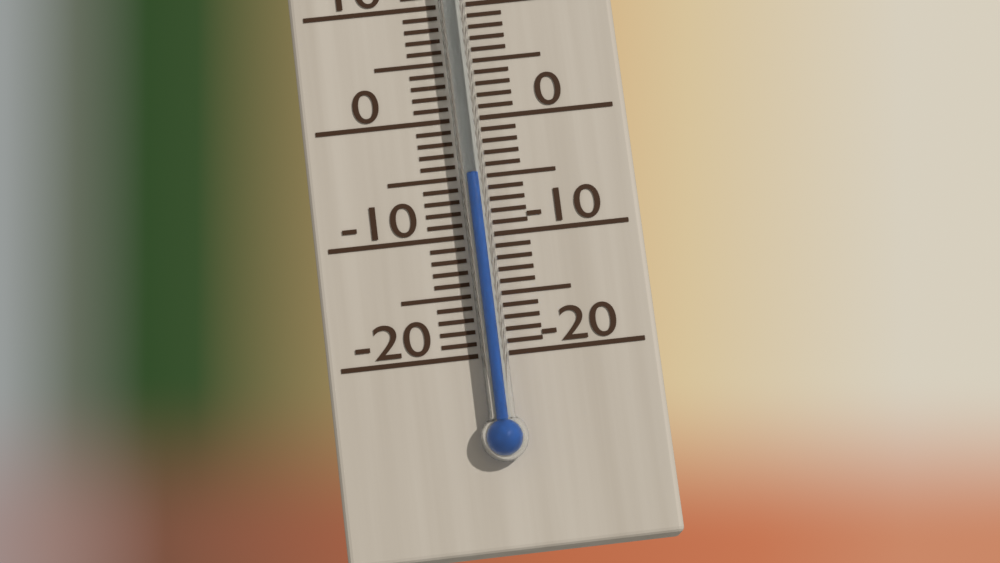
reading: -5 °C
